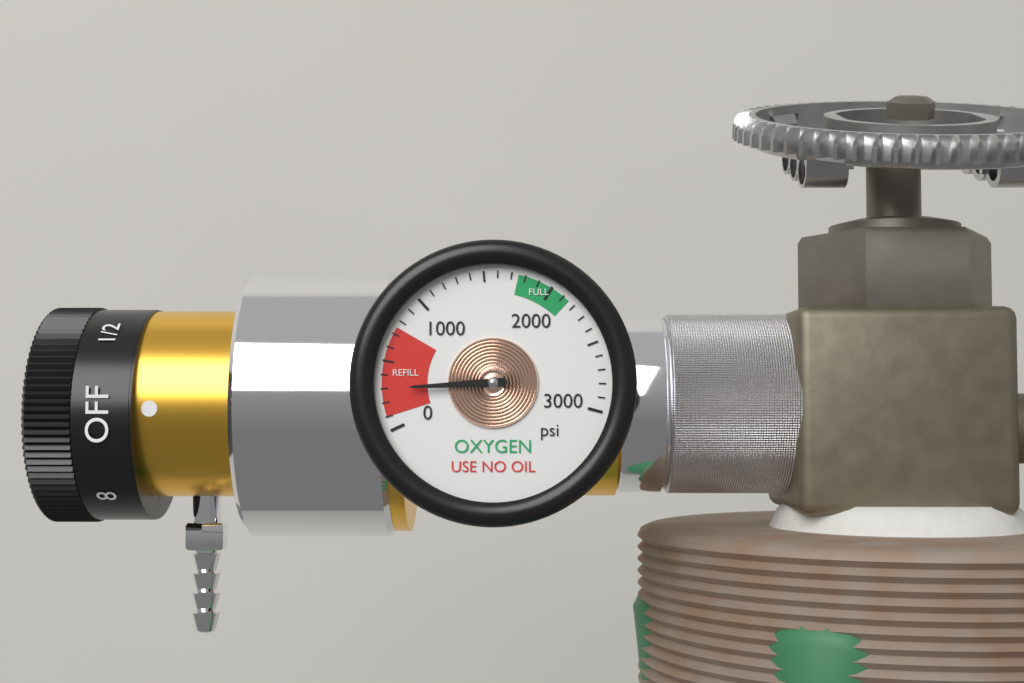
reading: 300 psi
